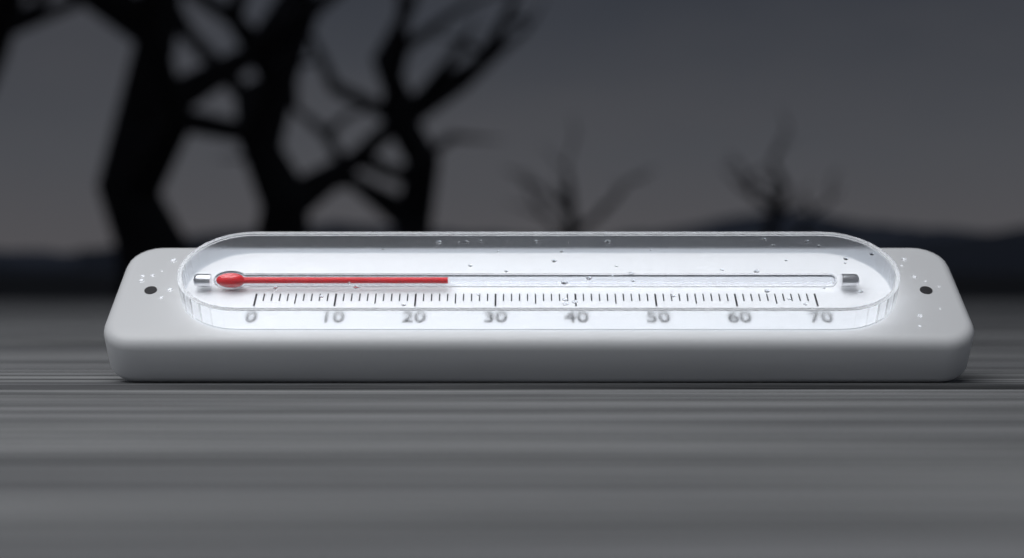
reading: 24 (no unit)
